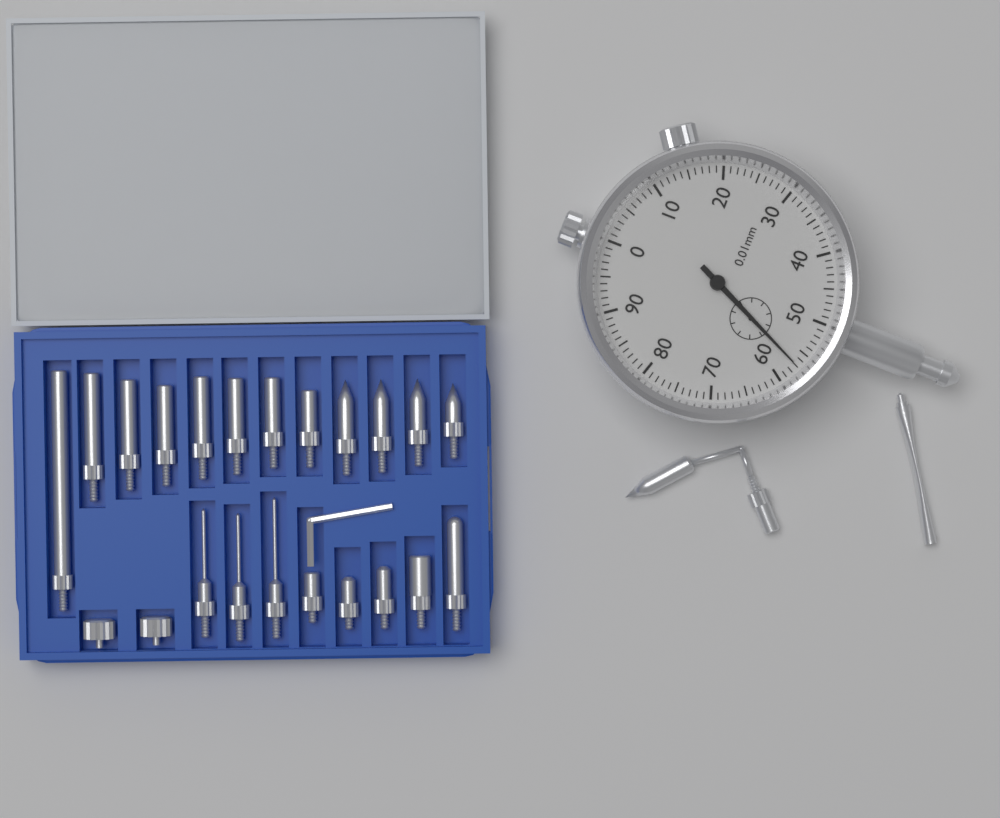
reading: 0.57 mm
